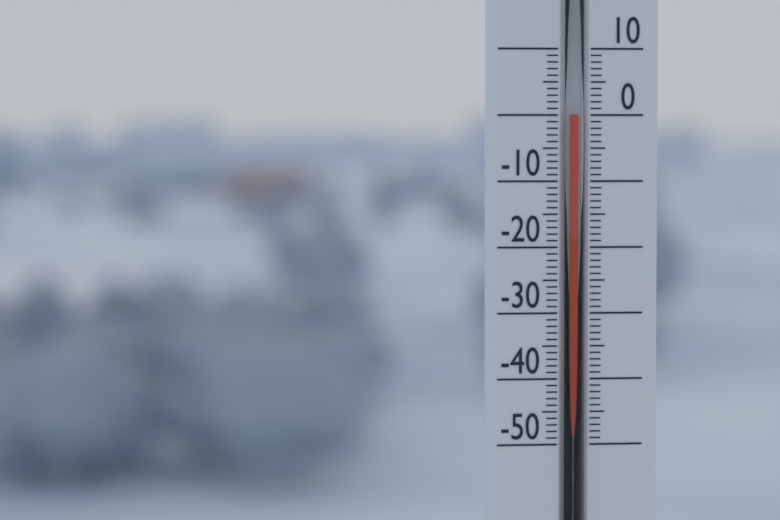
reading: 0 (no unit)
